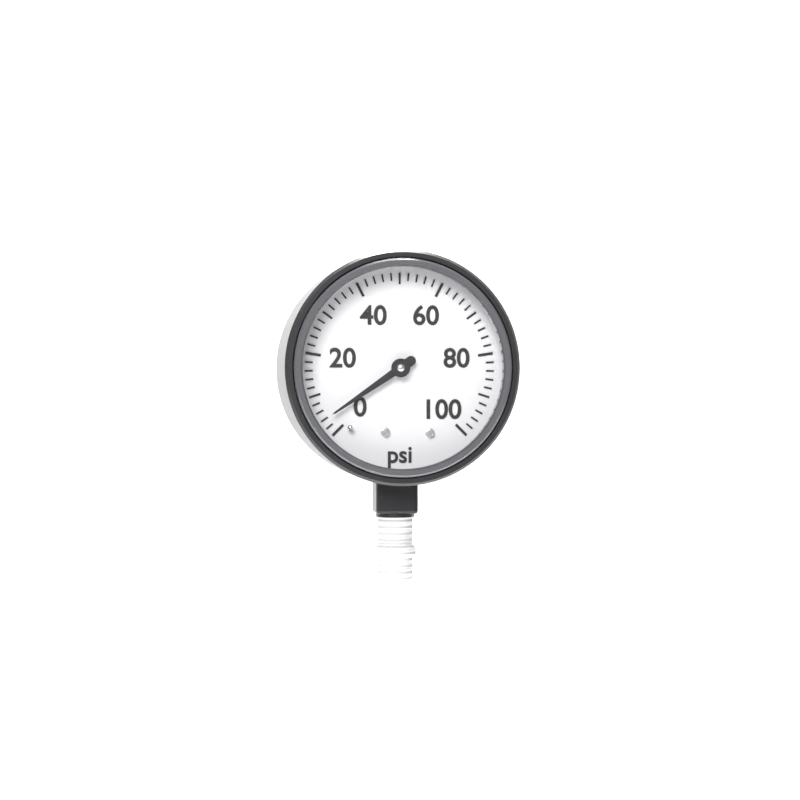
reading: 4 psi
